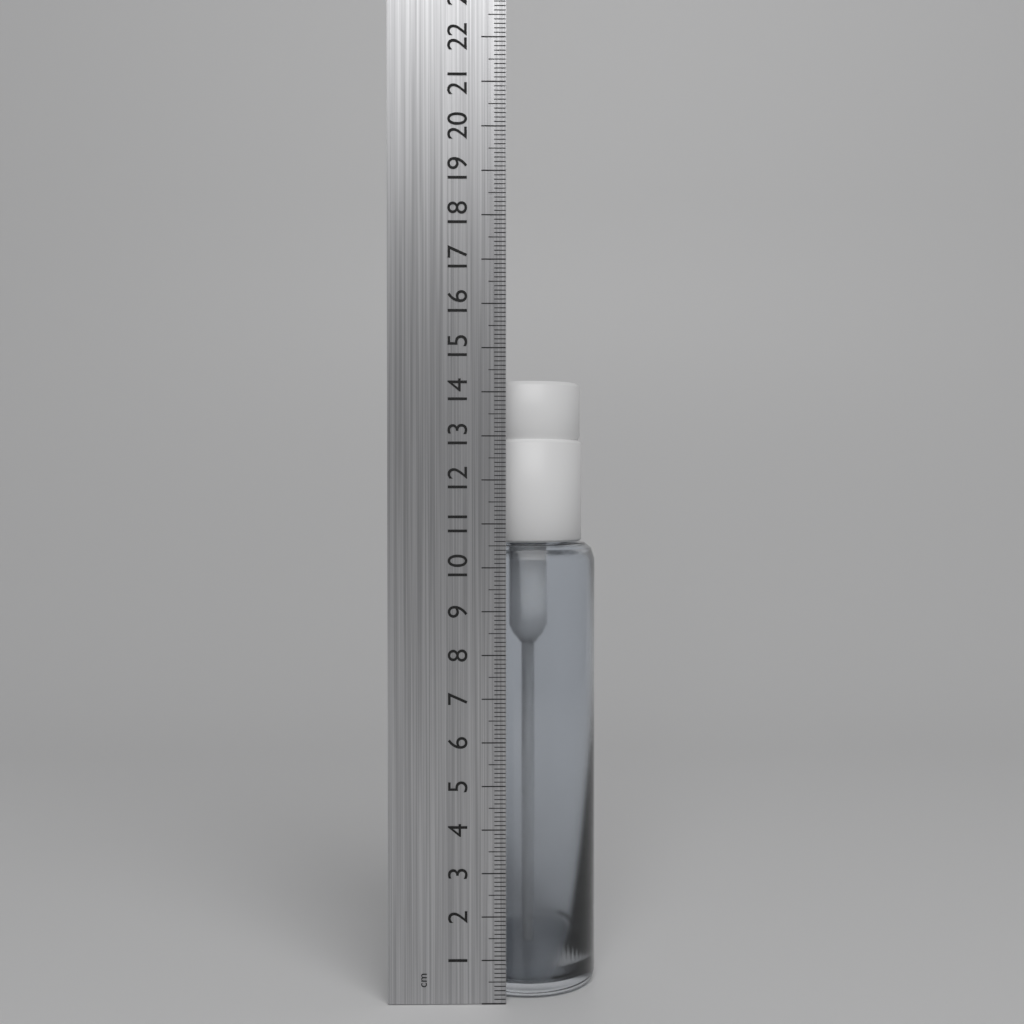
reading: 14.3 cm
